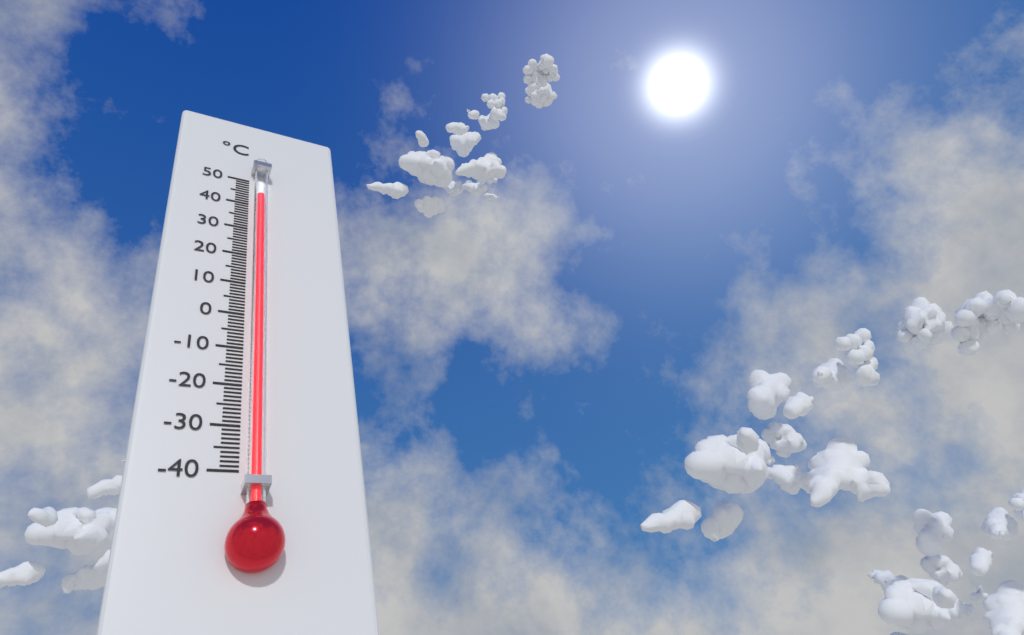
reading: 42 °C
